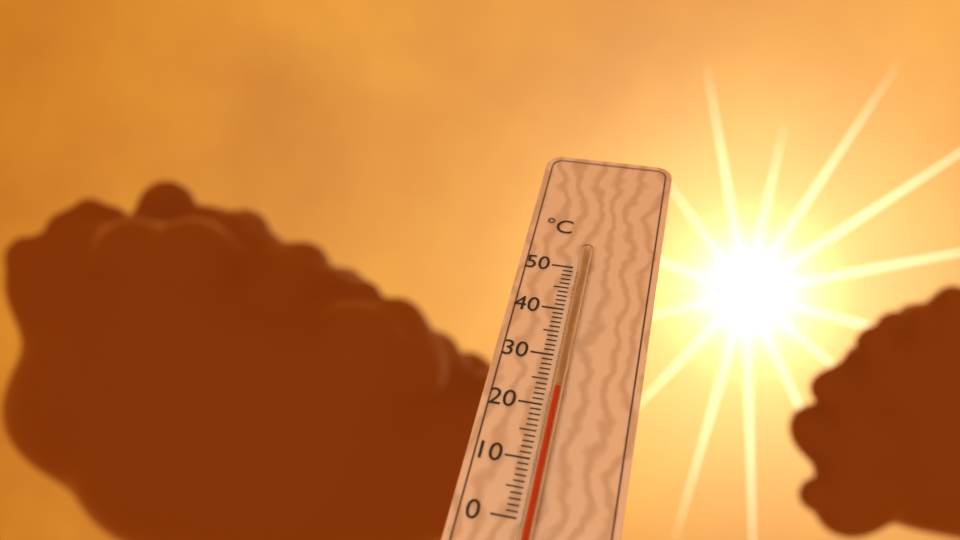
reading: 23 °C
